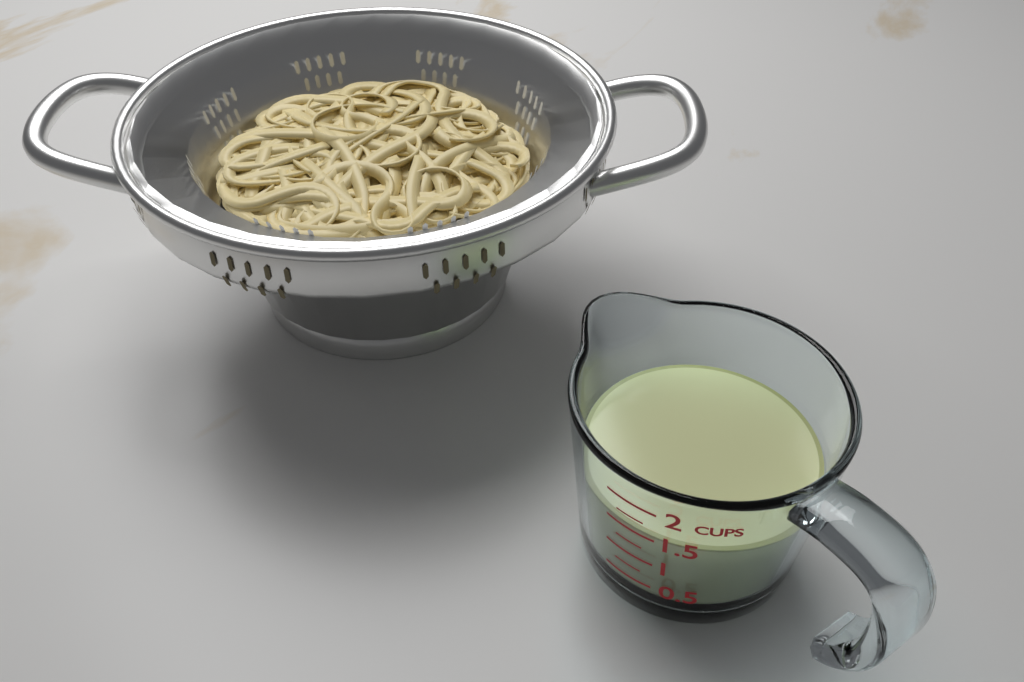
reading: 1.50 cups
